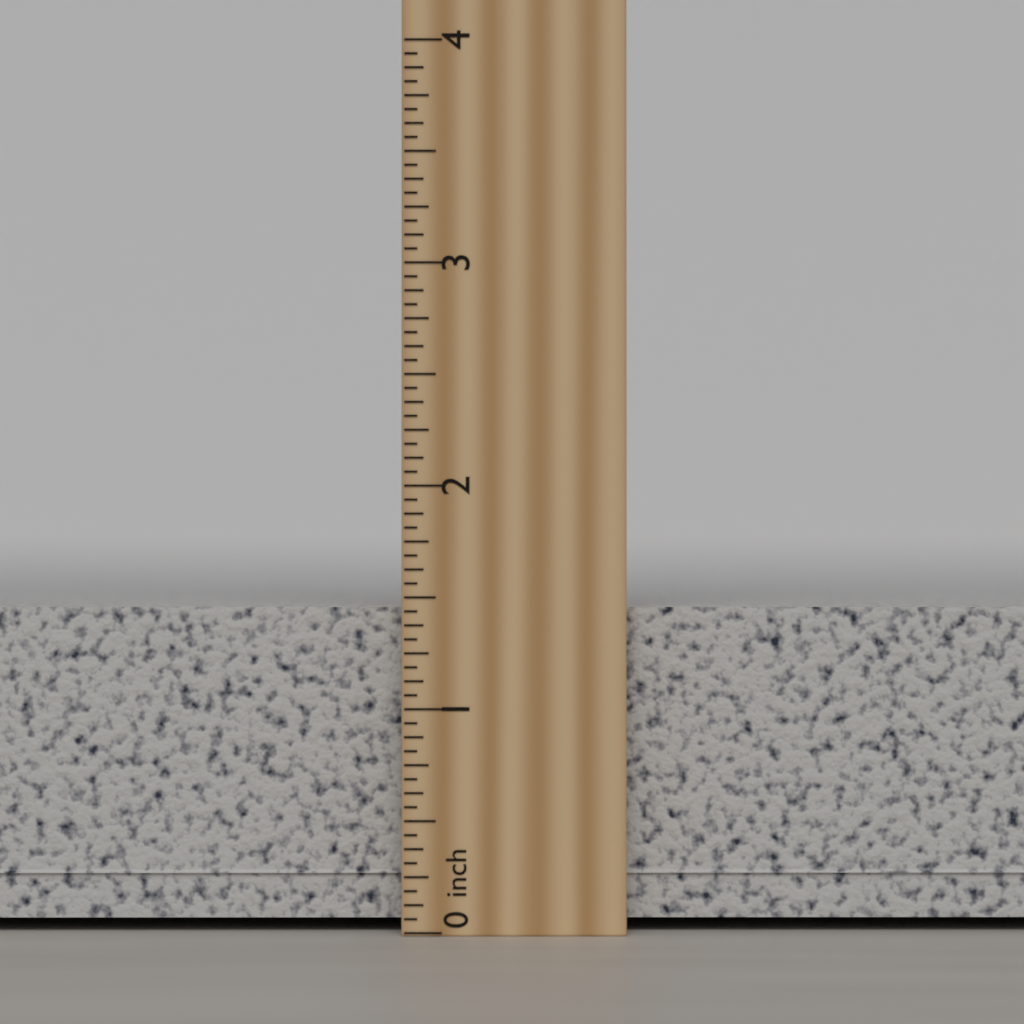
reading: 1.5625 inch
